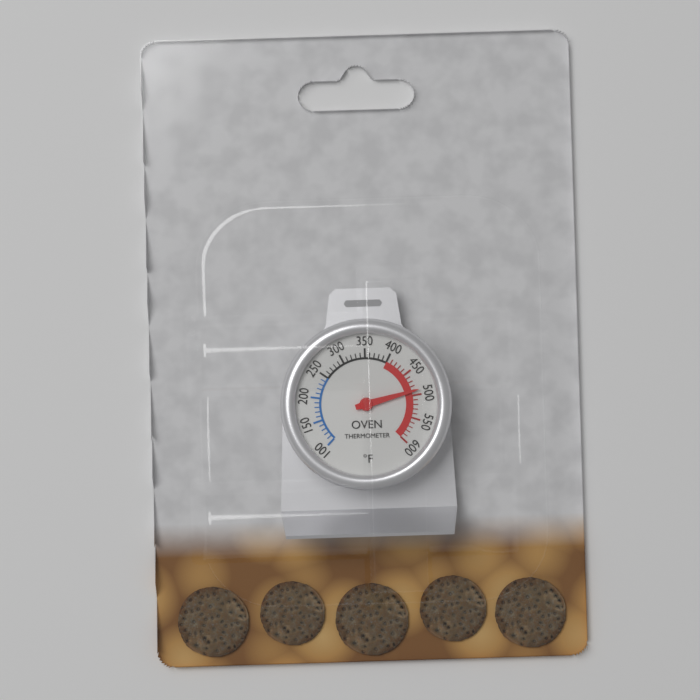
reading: 490 °F
